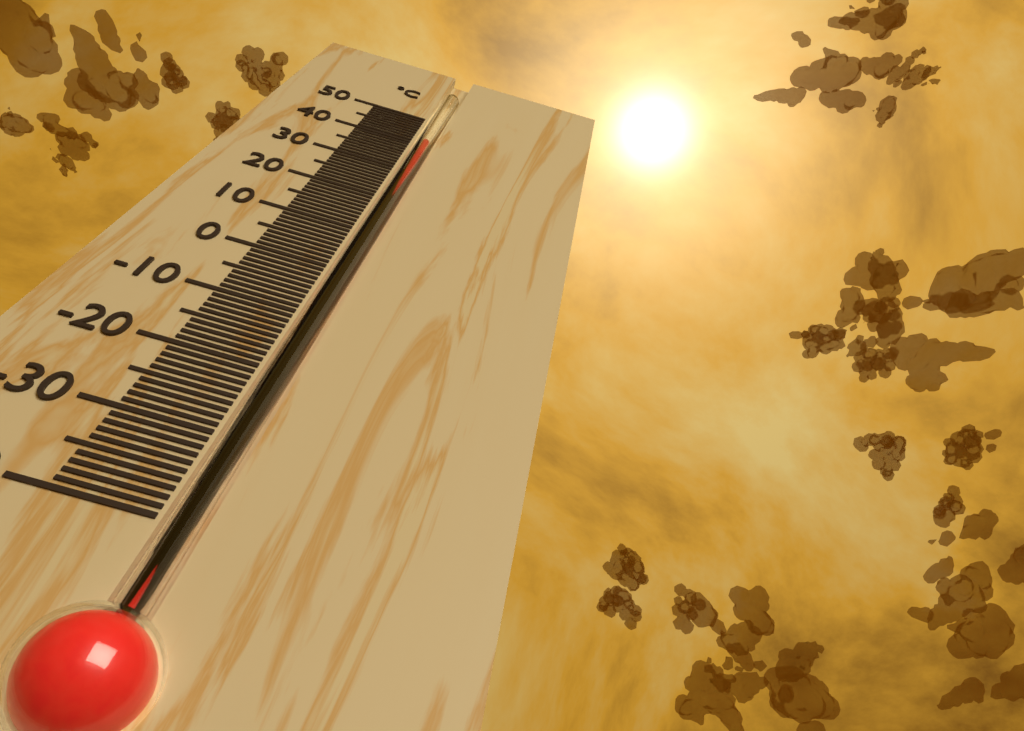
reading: 41 °C
